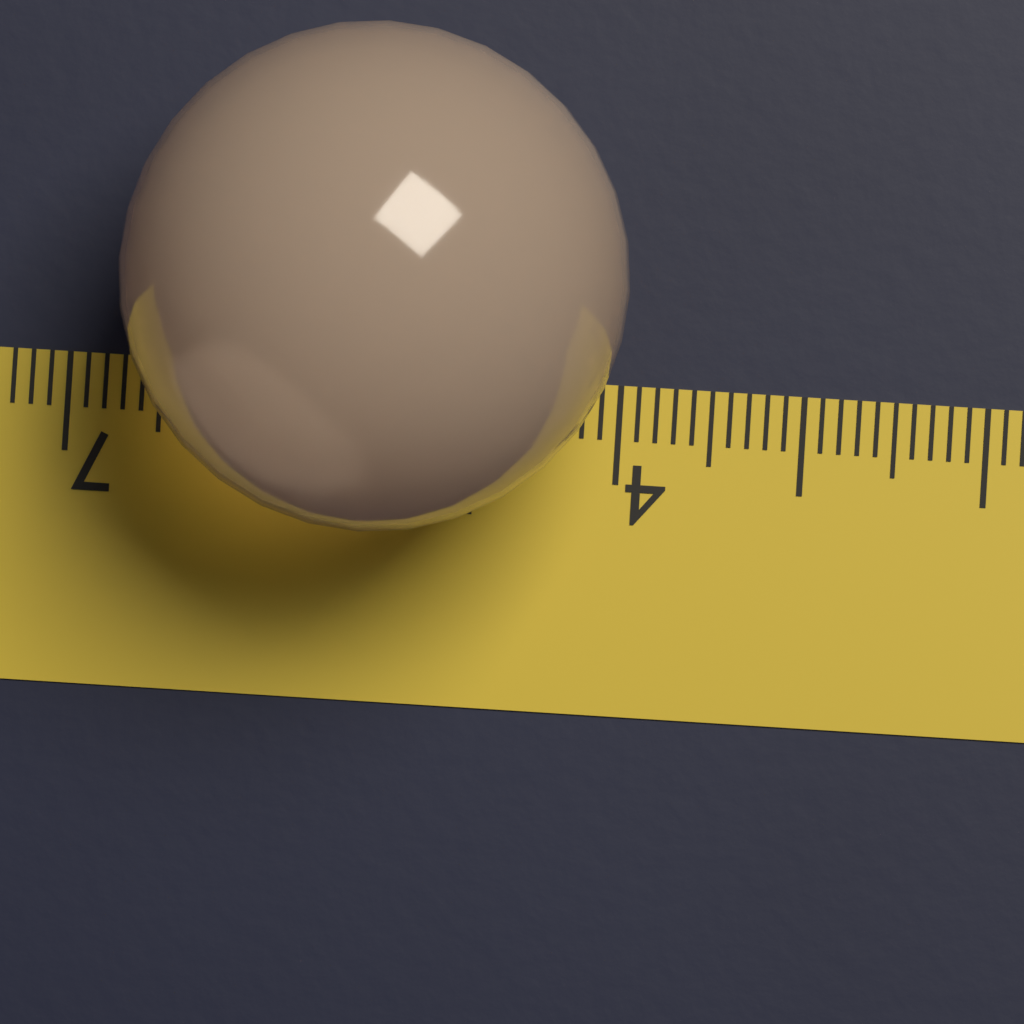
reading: 6.7 (no unit)
